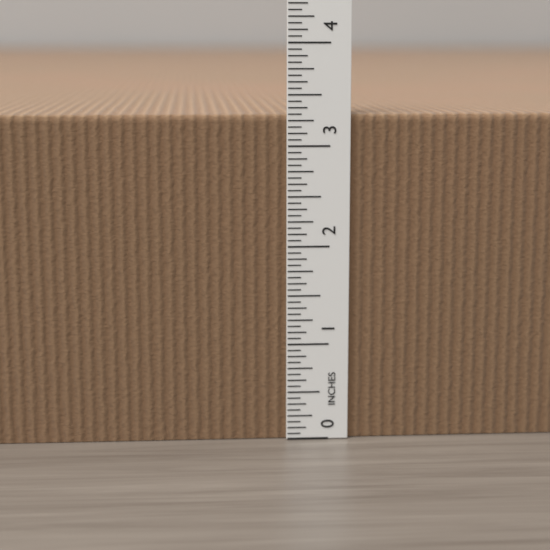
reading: 3.3125 in
